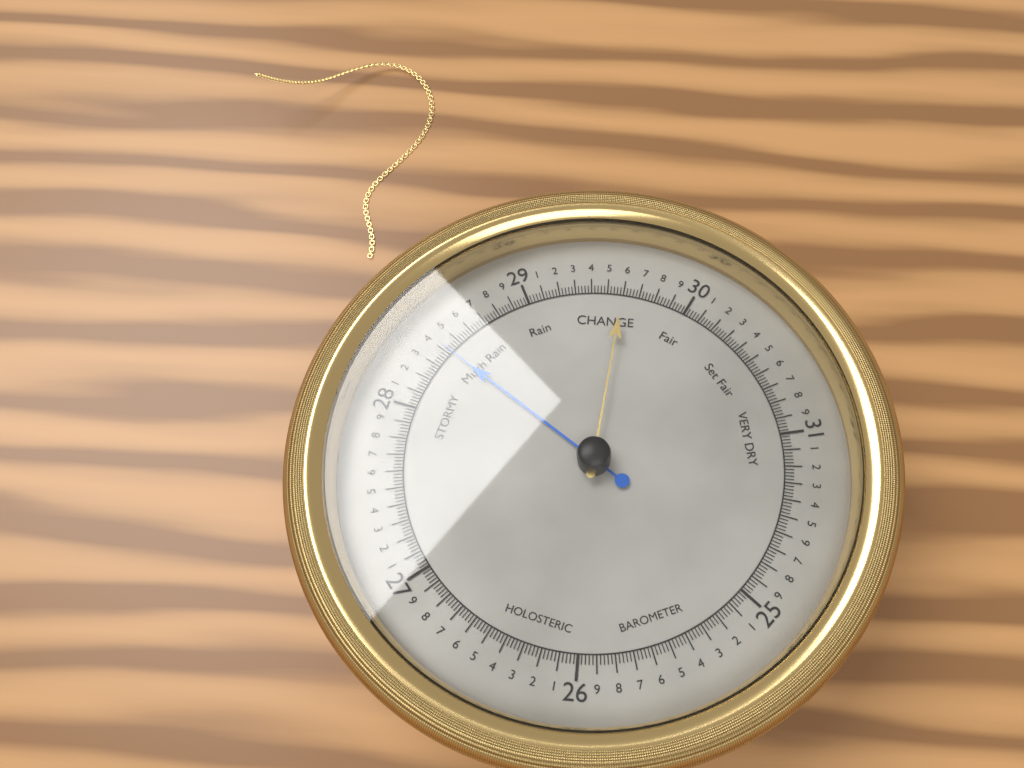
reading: 28.42 (no unit)
